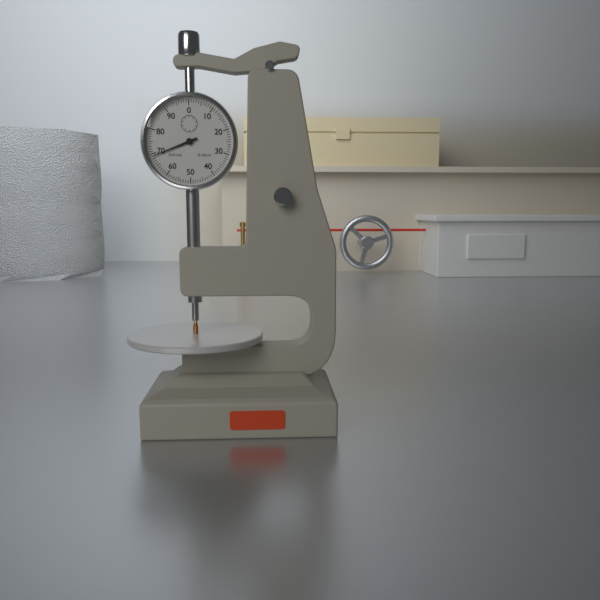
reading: 0.69 mm
